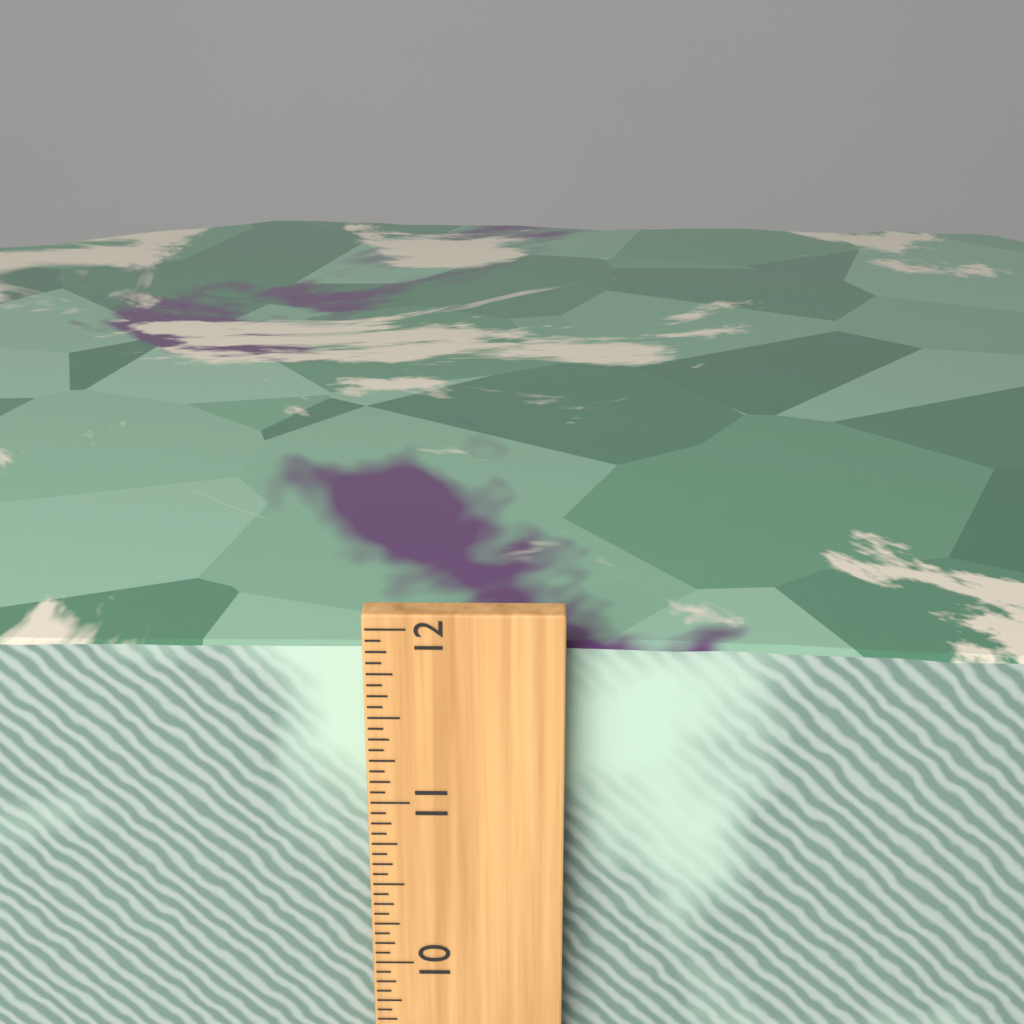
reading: 11.8125 inch
